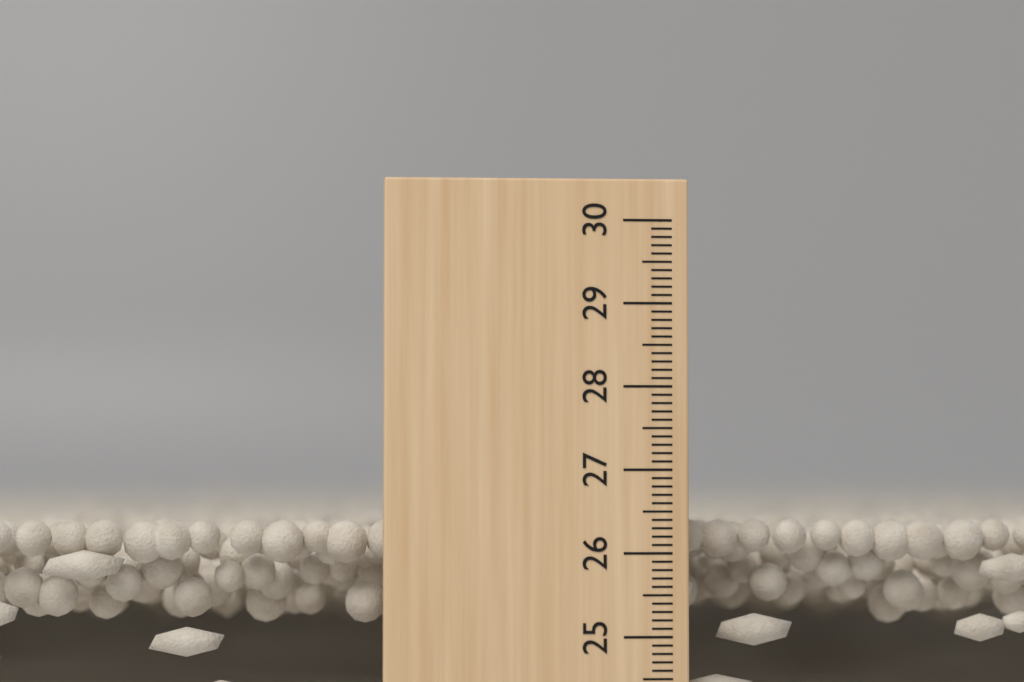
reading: 26.4 cm
